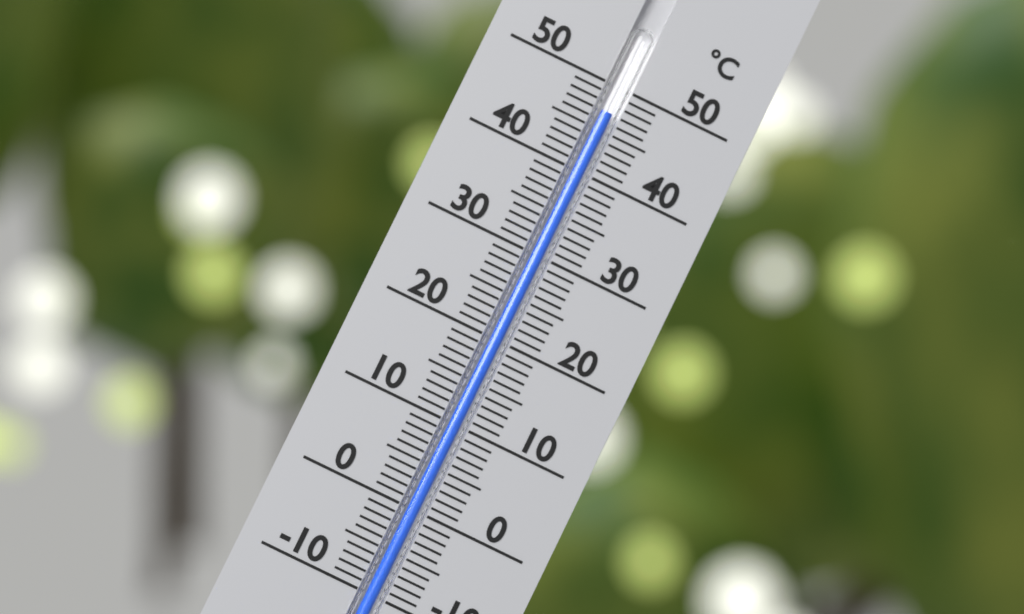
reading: 47 °C
